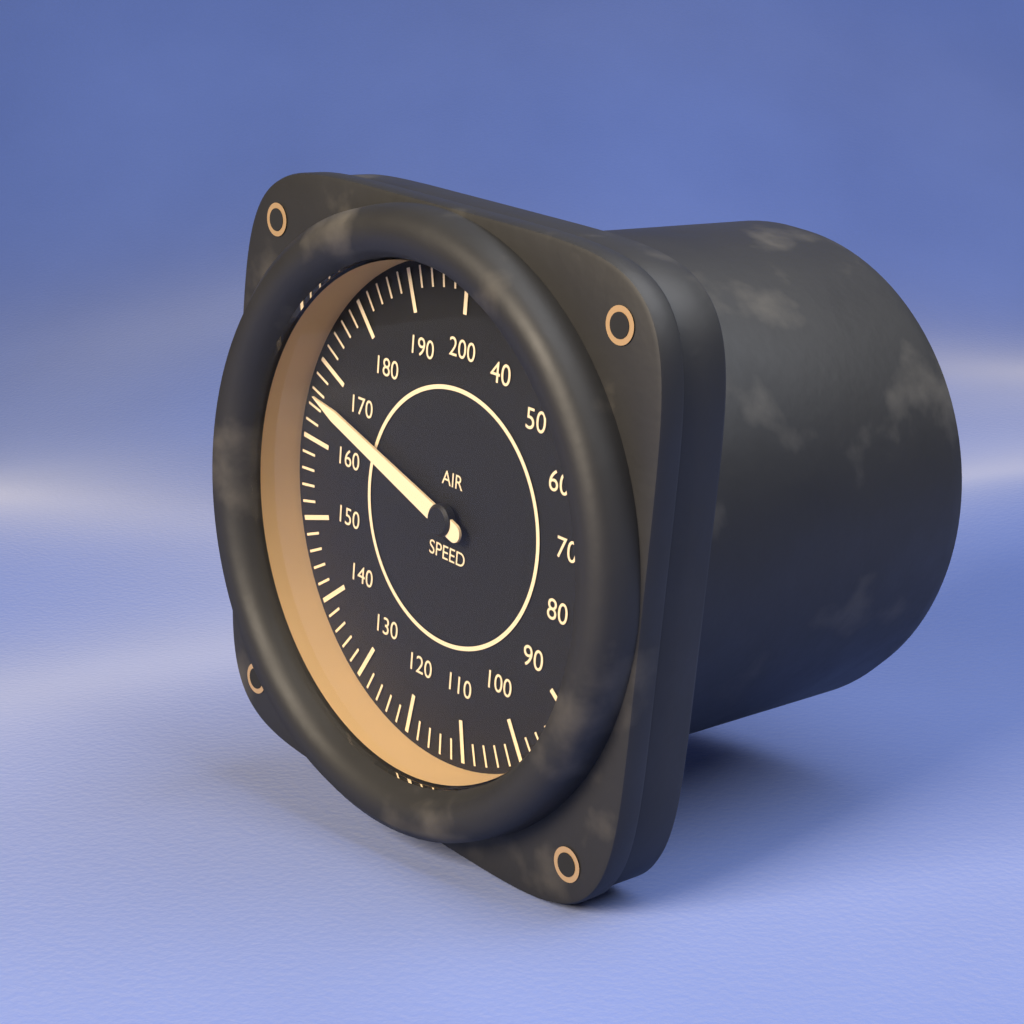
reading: 166 (no unit)
